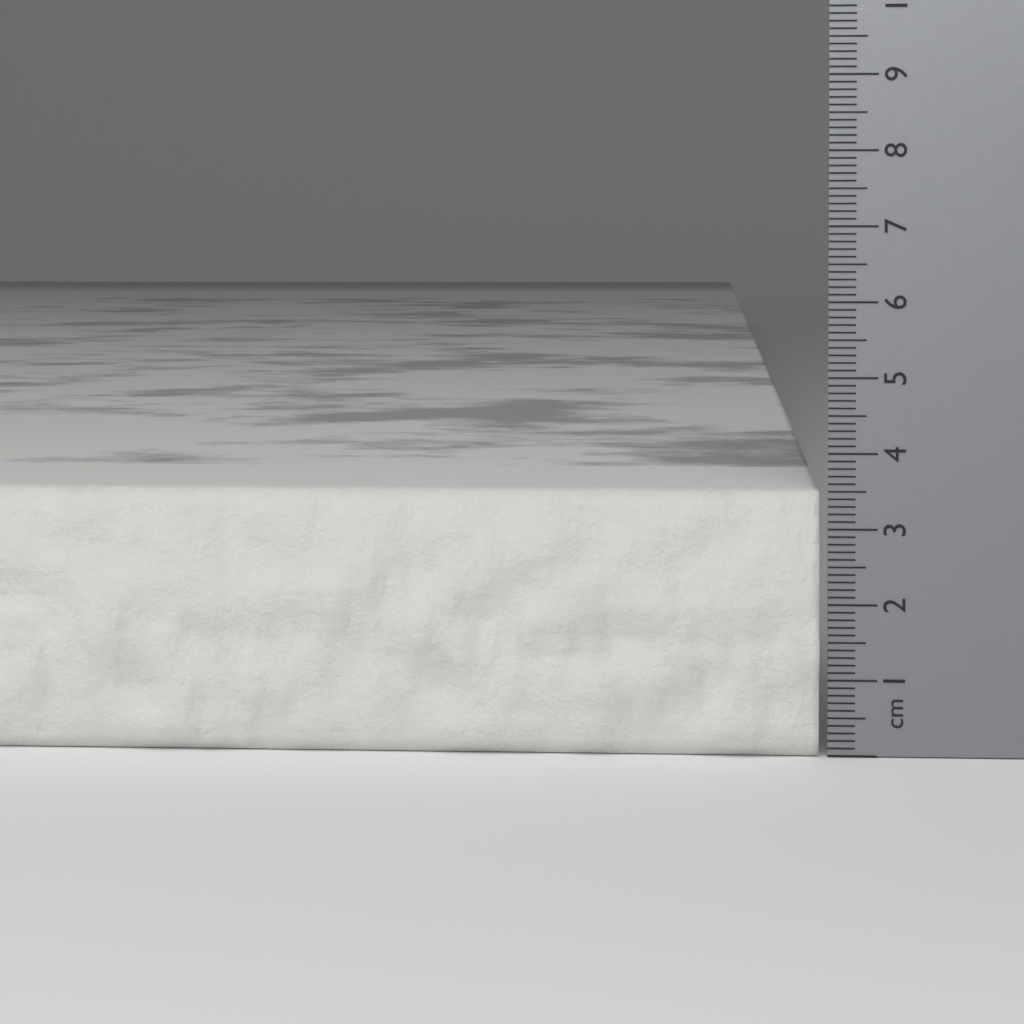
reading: 3.5 cm
